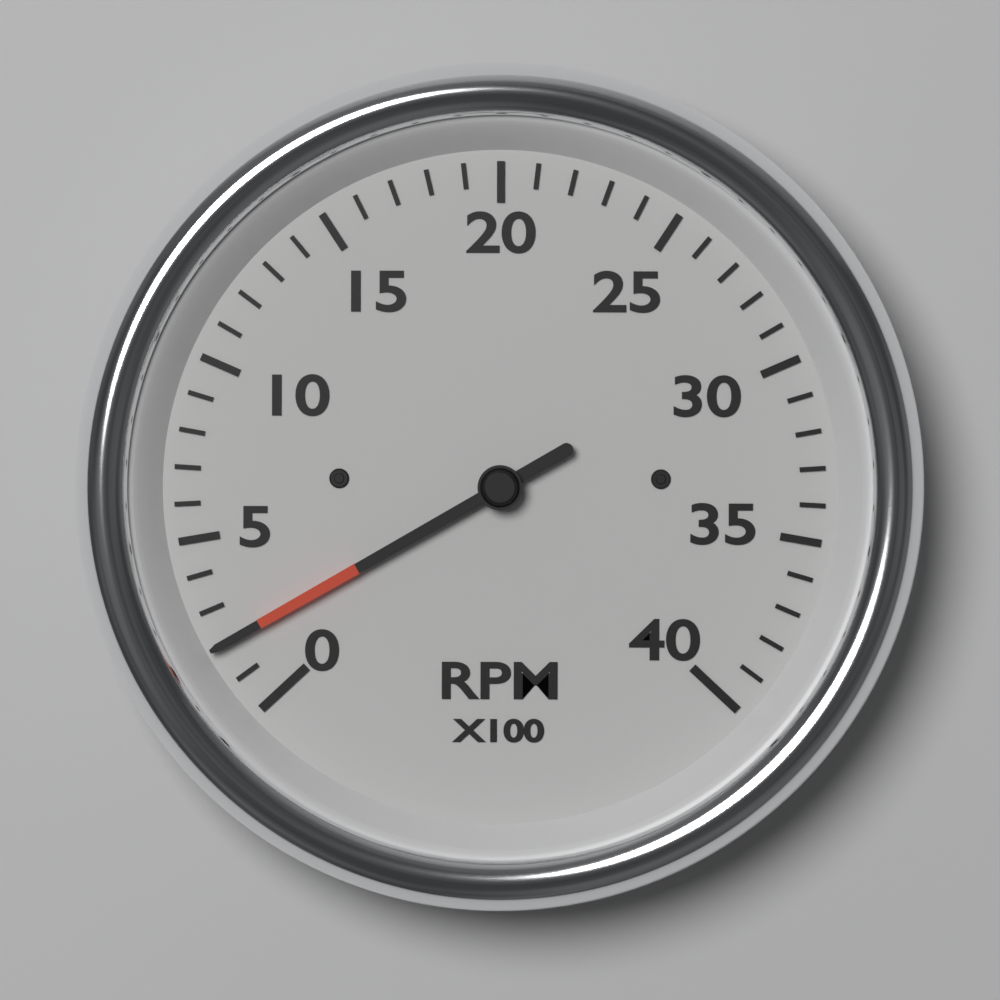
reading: 200 RPM
